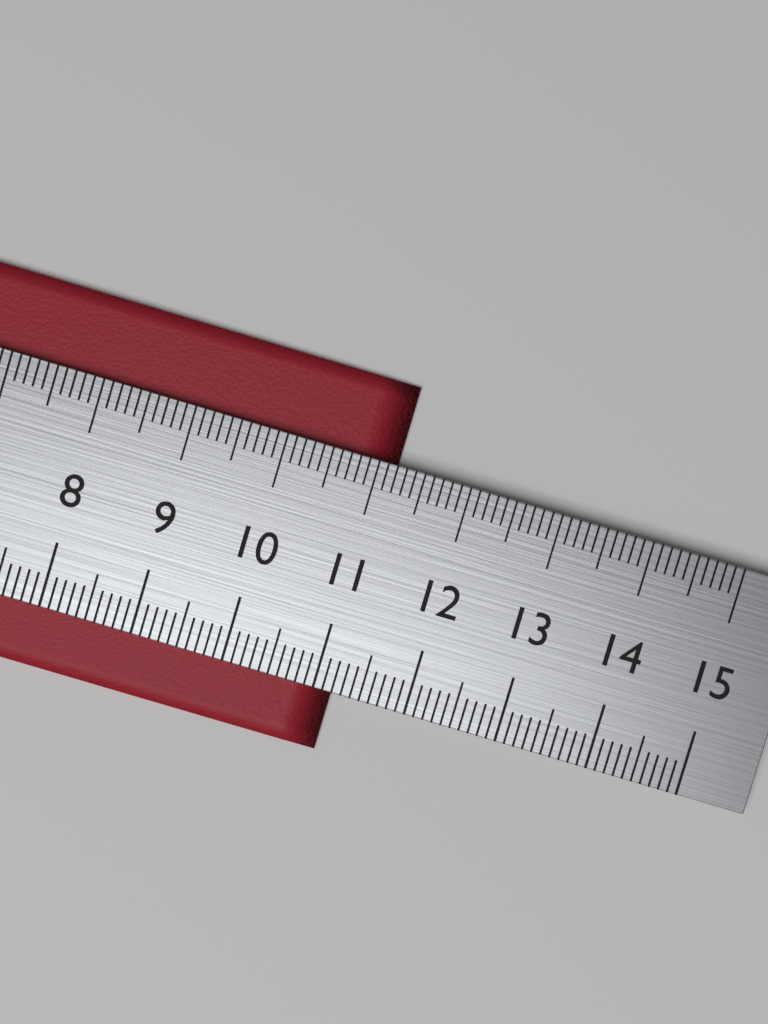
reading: 11.2 cm
